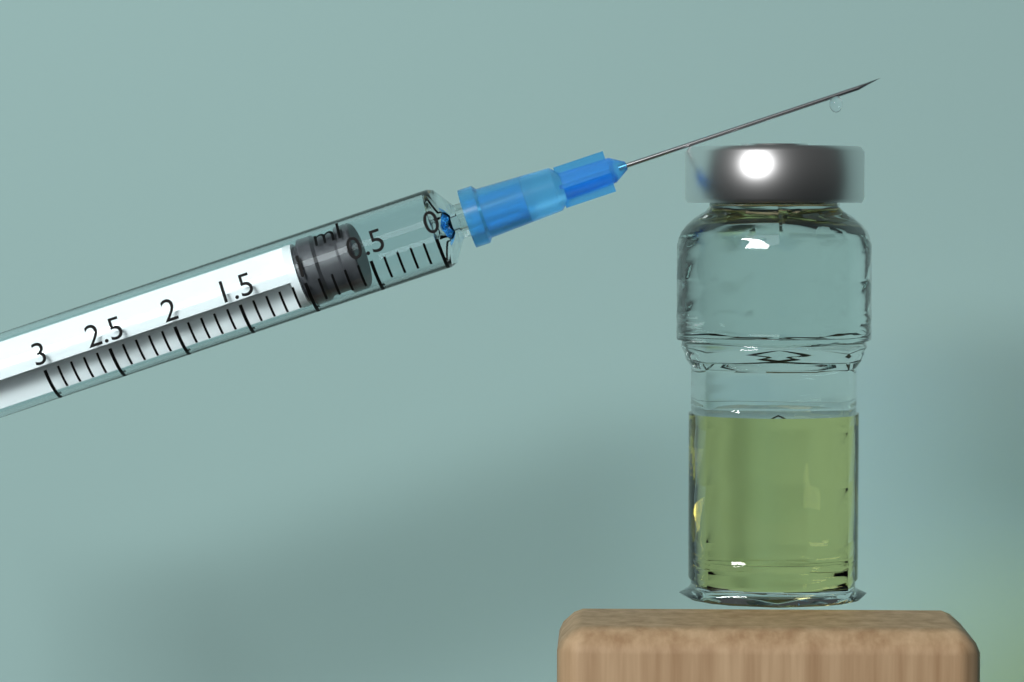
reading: 0.6 ml
